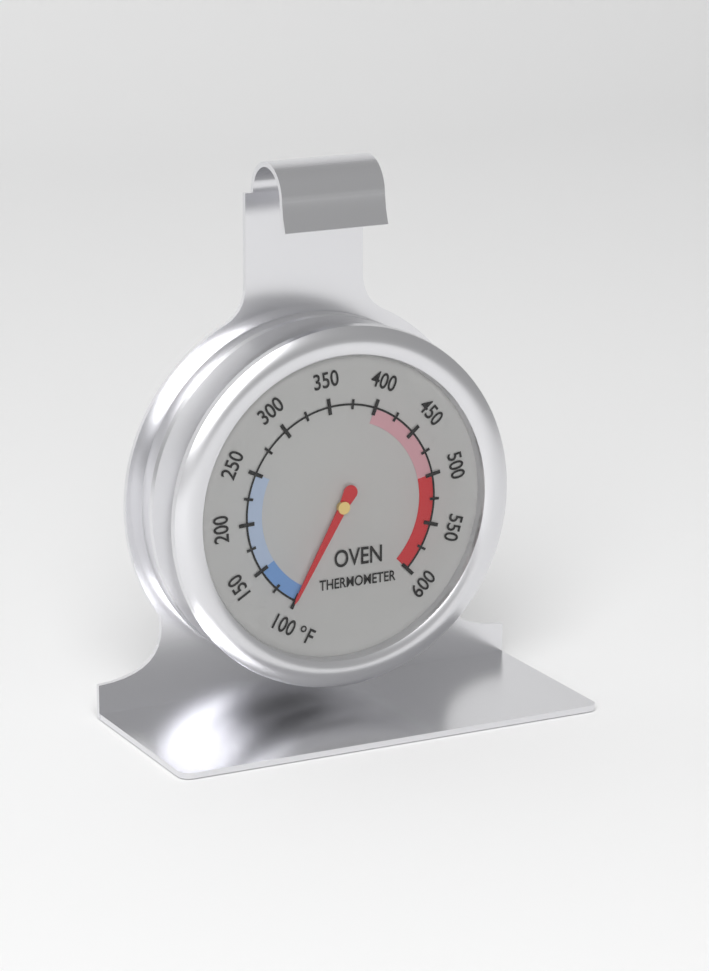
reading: 100 °F
